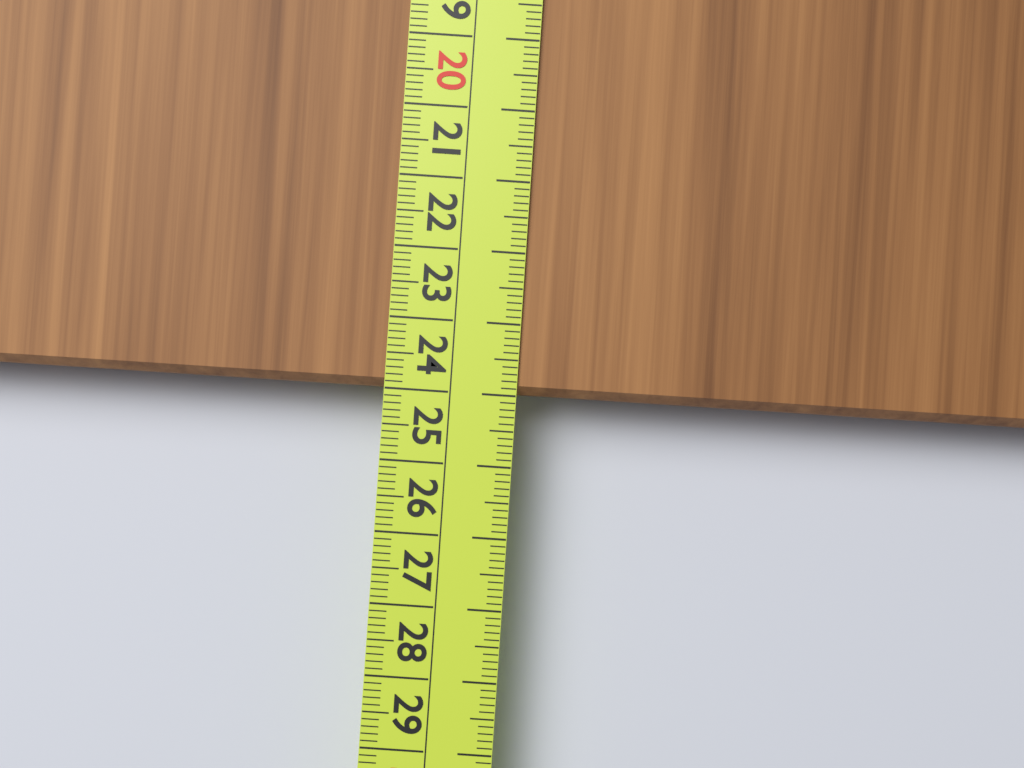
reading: 24.0 cm
